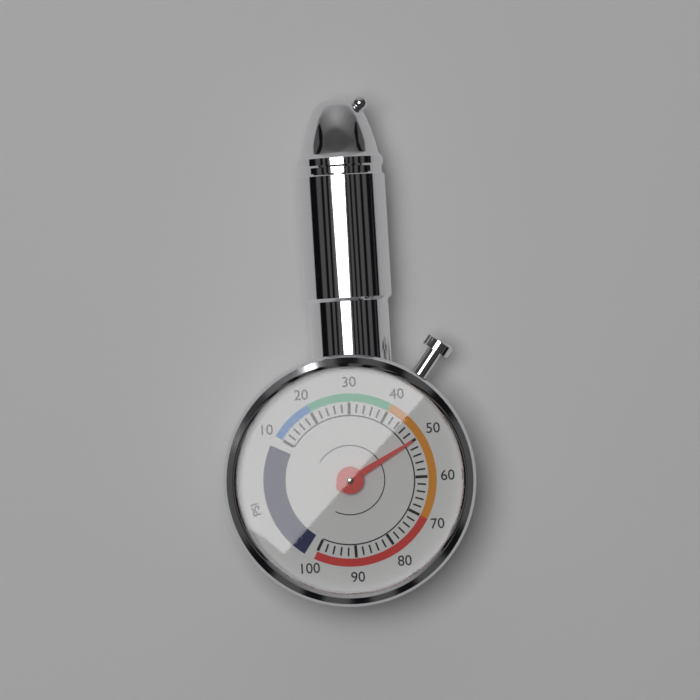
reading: 50 psi
